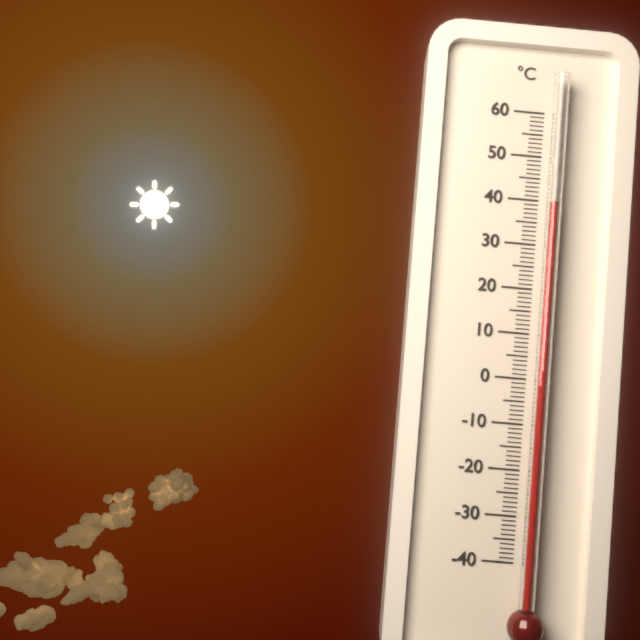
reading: 39 °C
